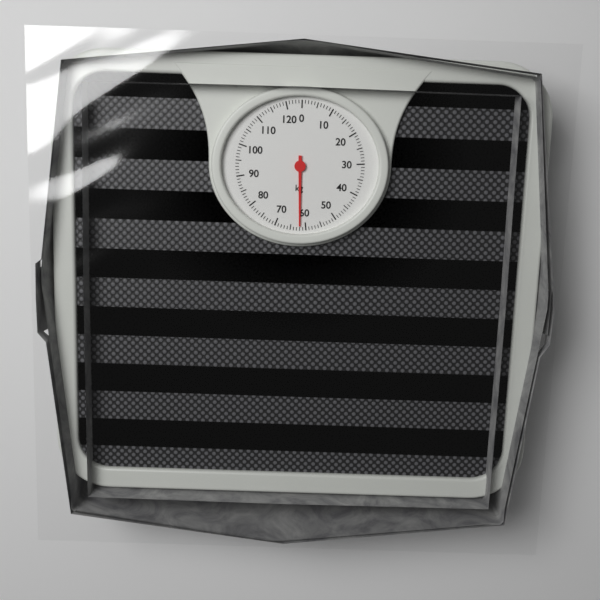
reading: 62 kg
